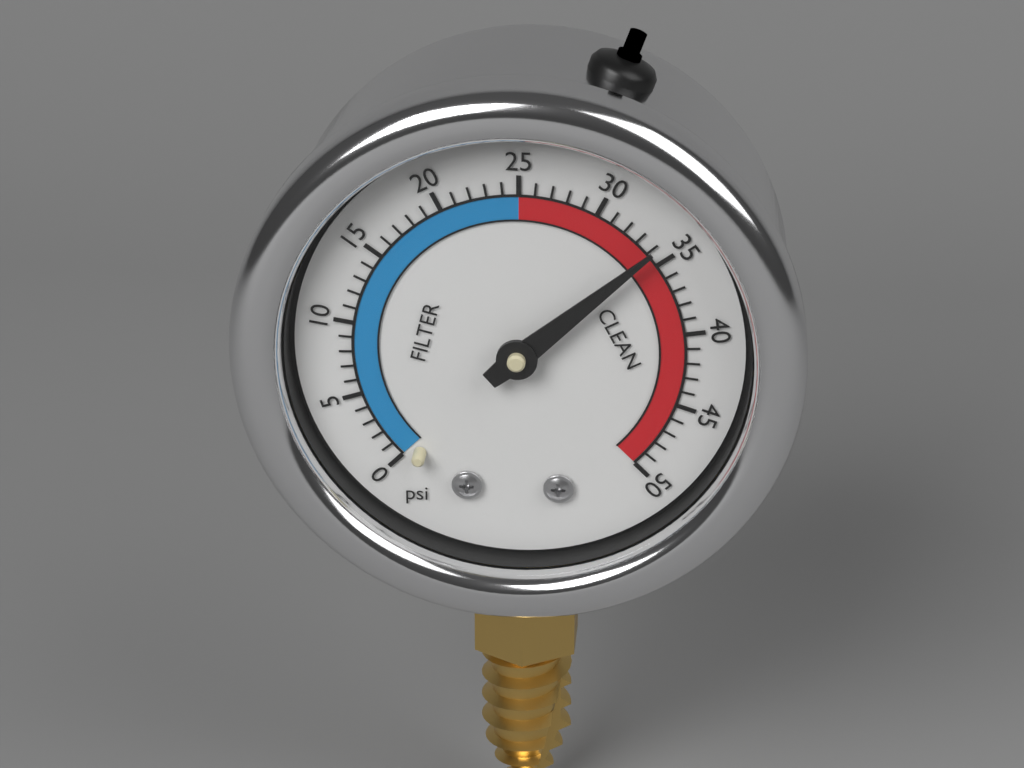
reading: 34 psi
